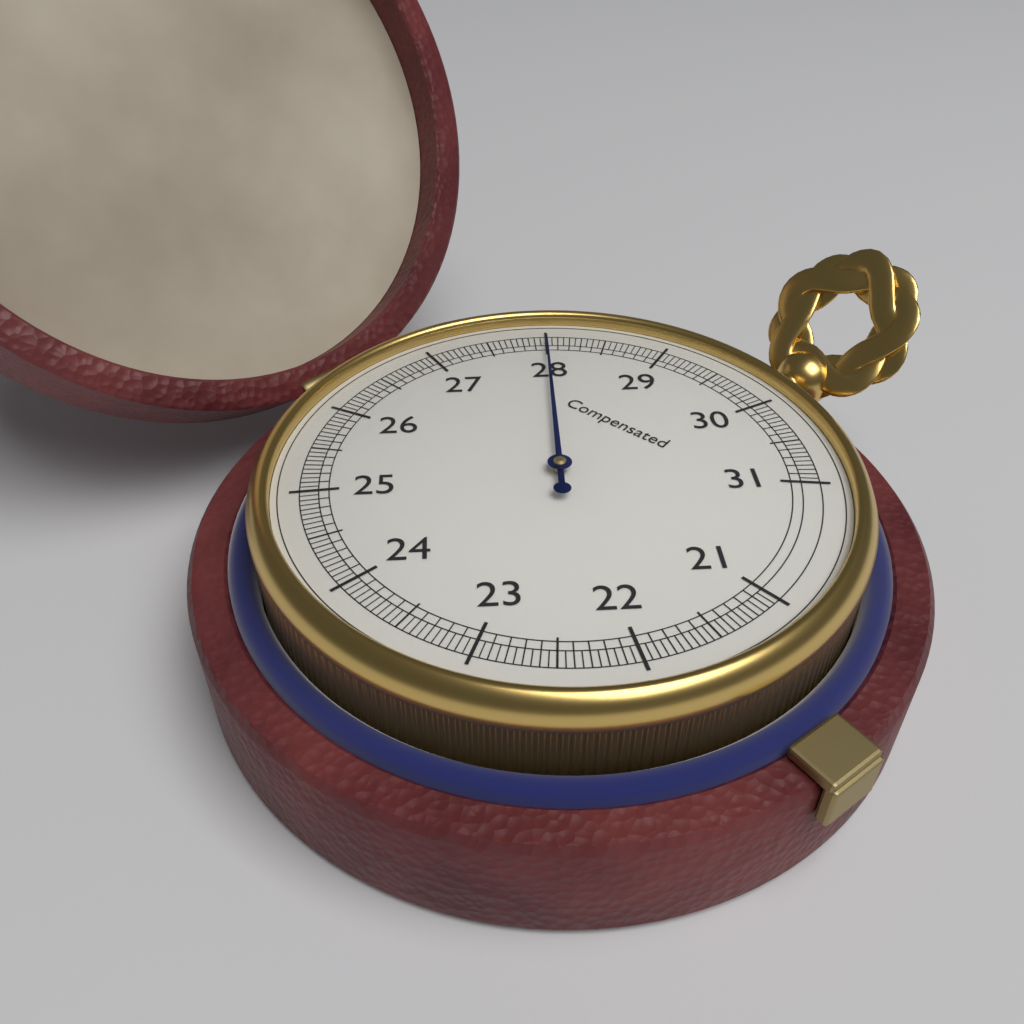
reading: 28.00 (no unit)
